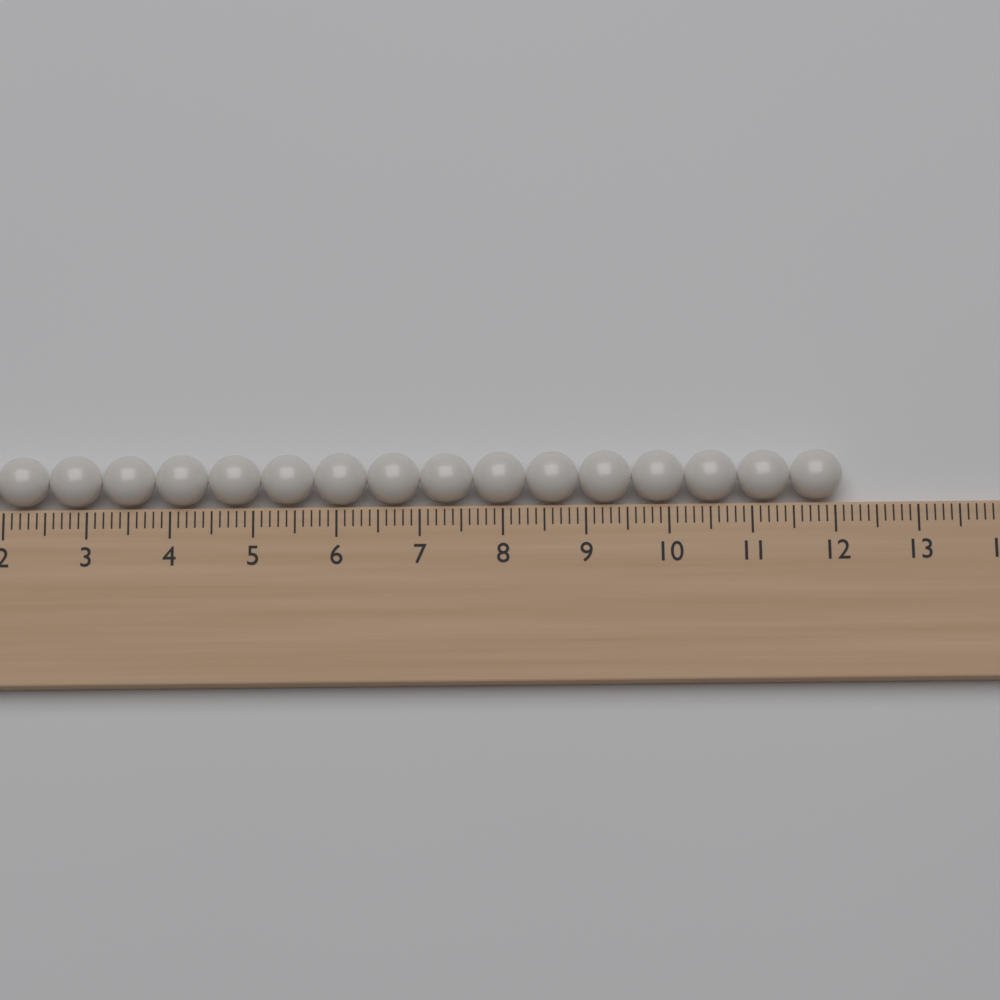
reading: 12.1 (no unit)
